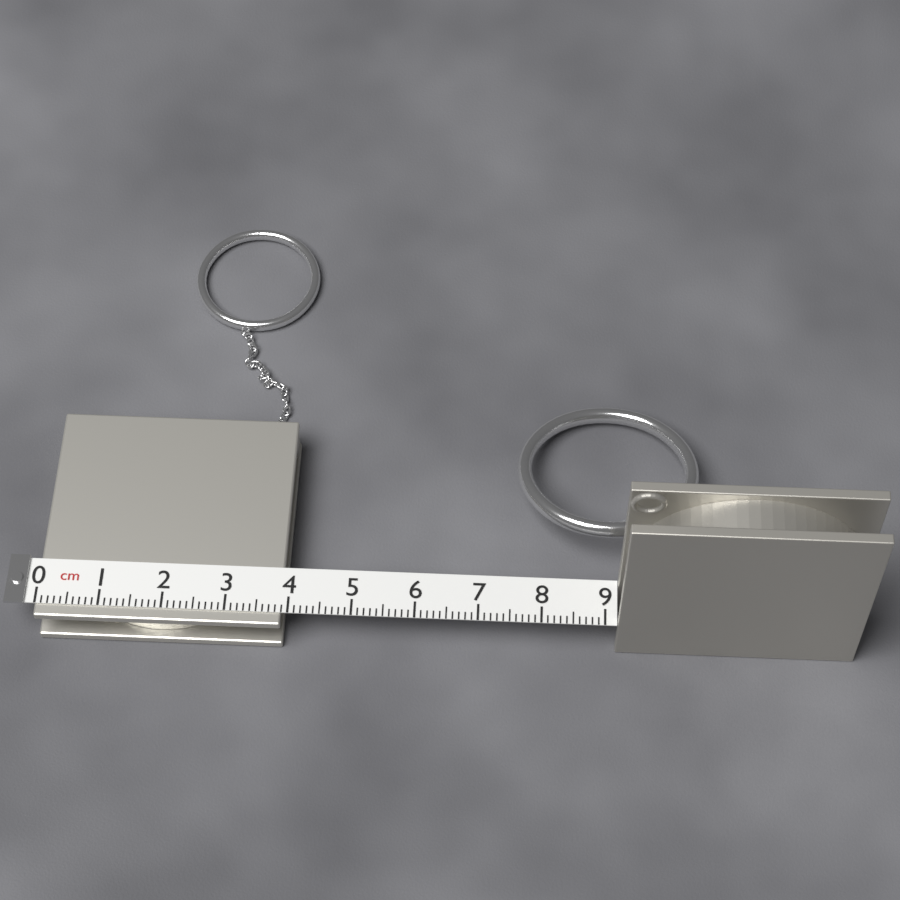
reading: 3.9 cm
